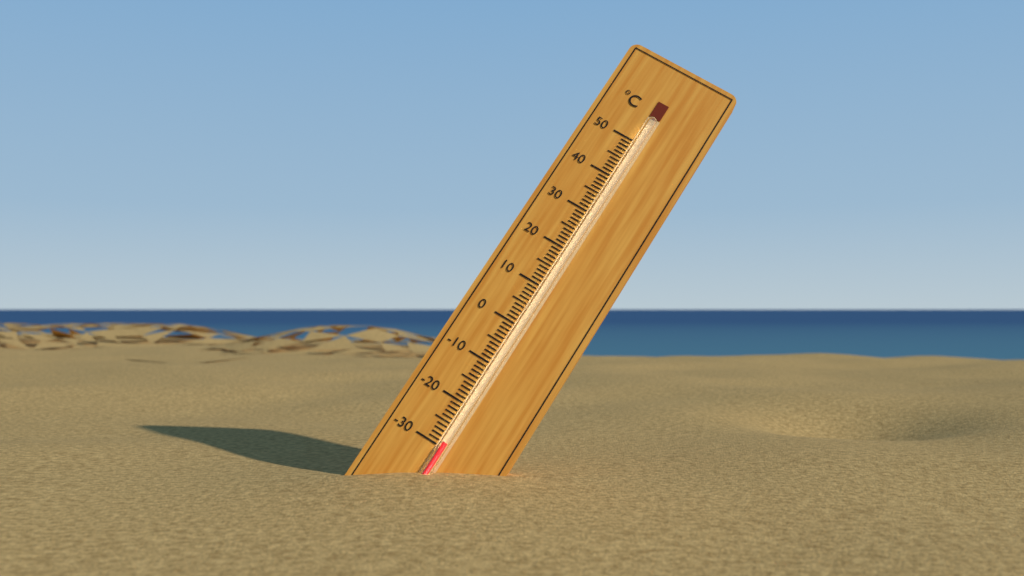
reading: -29 °C
